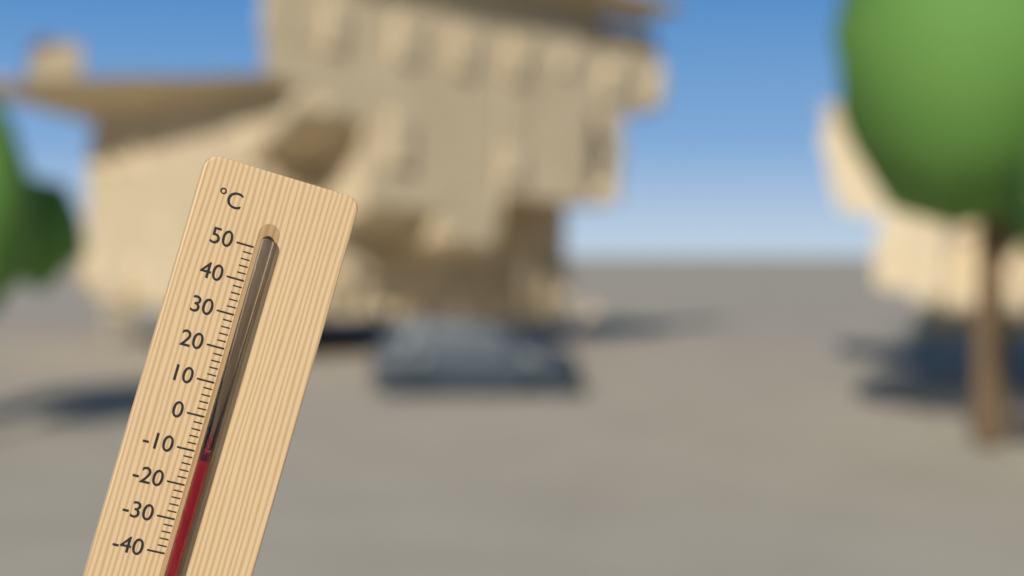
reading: -12 °C
